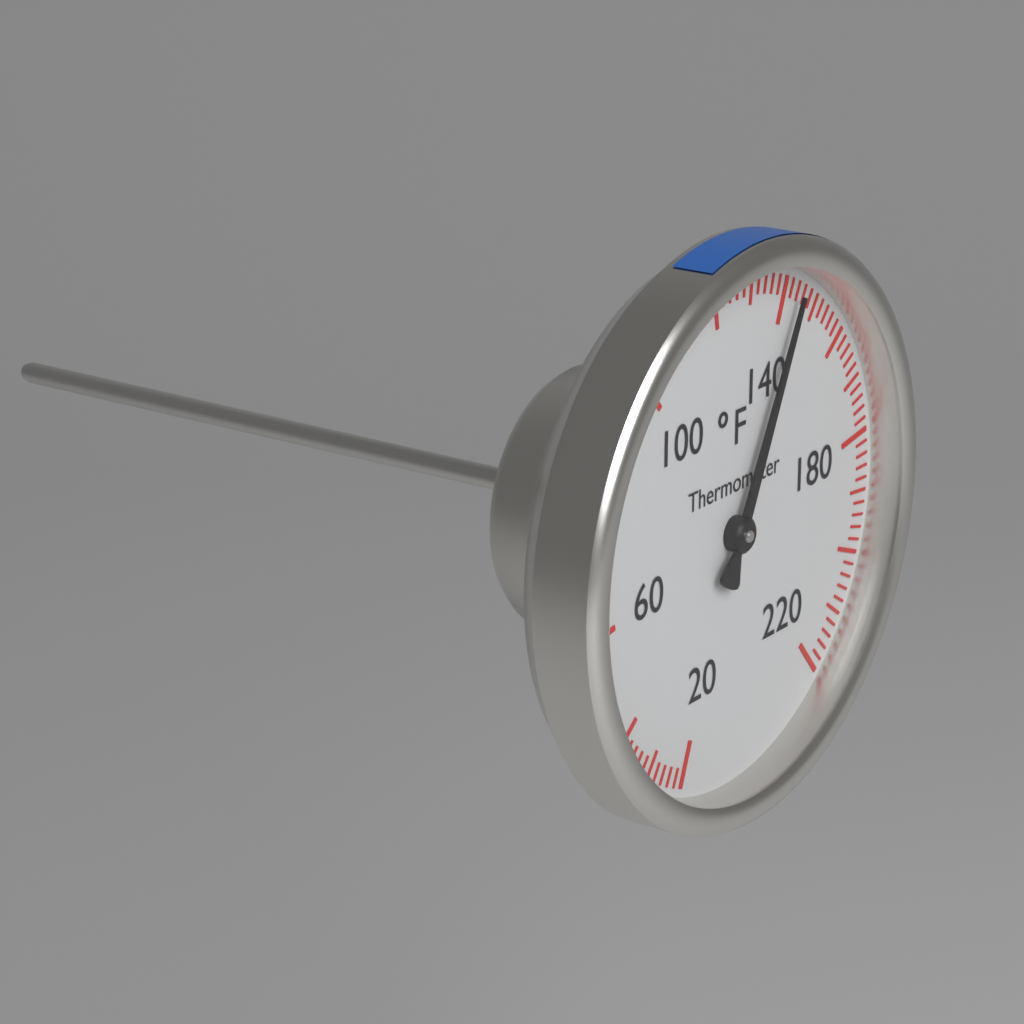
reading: 144 °F
